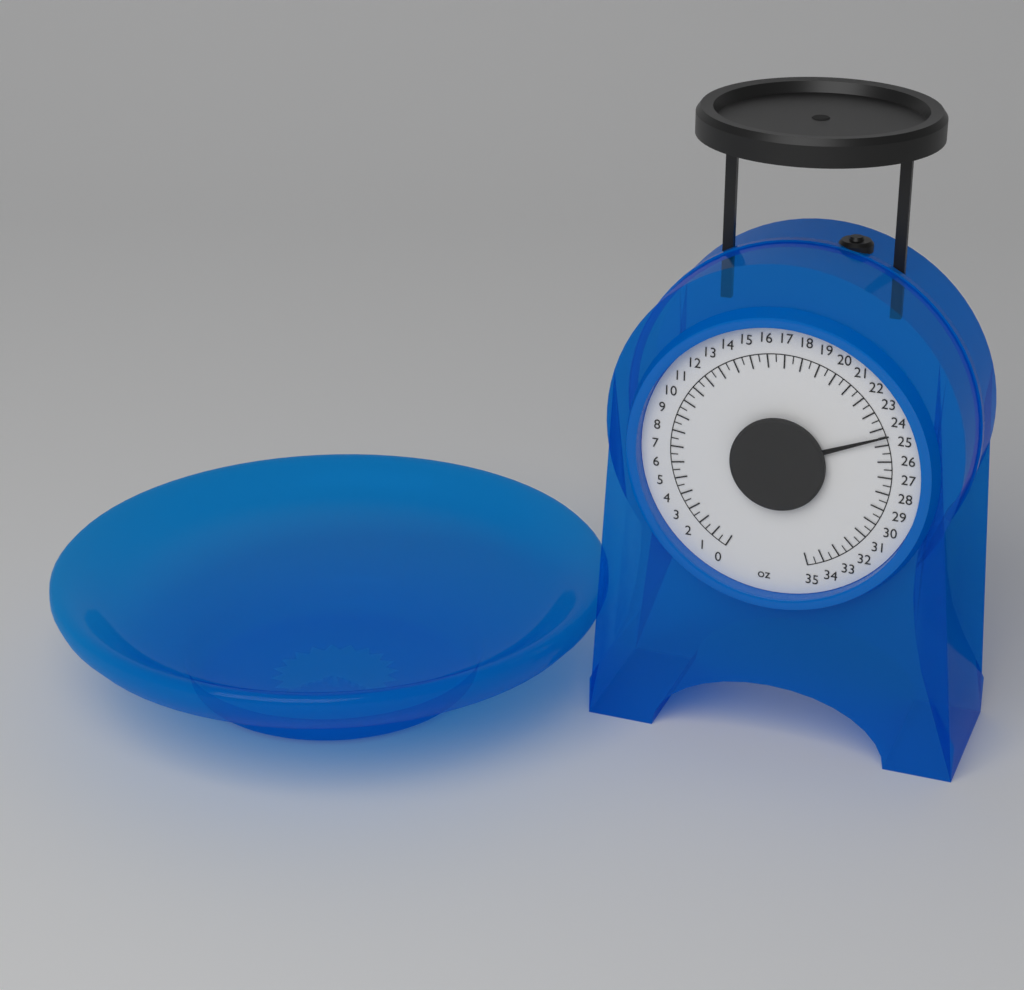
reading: 24.5 oz
